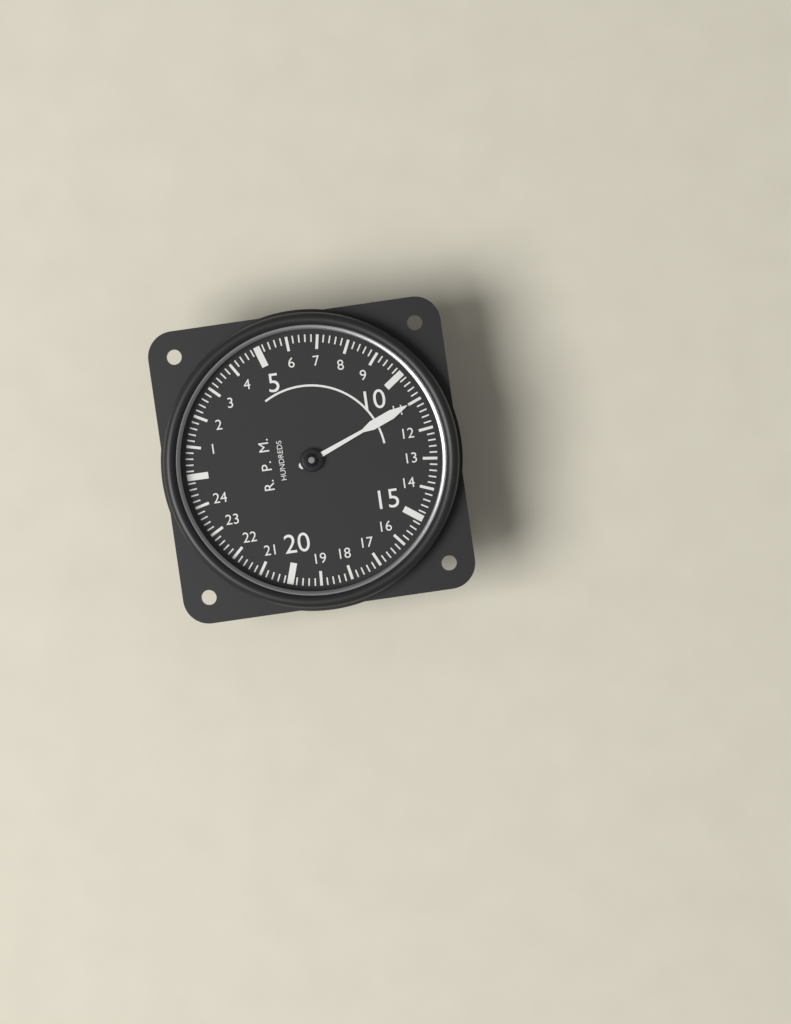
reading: 11.0 RPM x100
